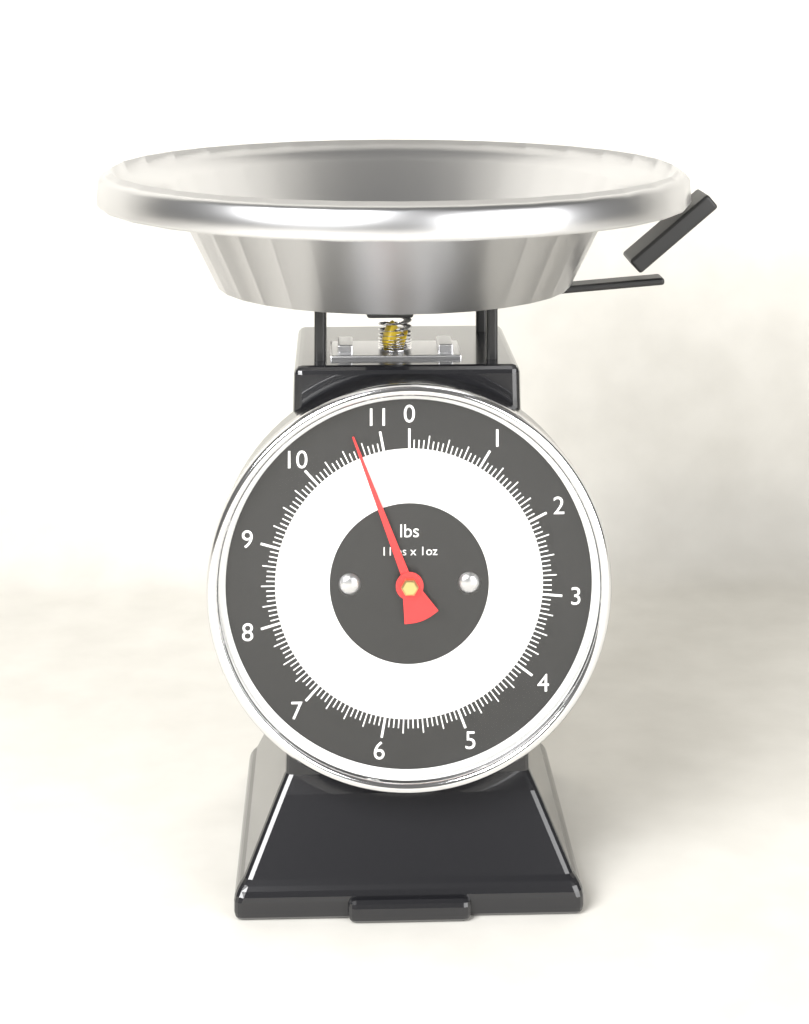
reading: 10.6875 lbs
